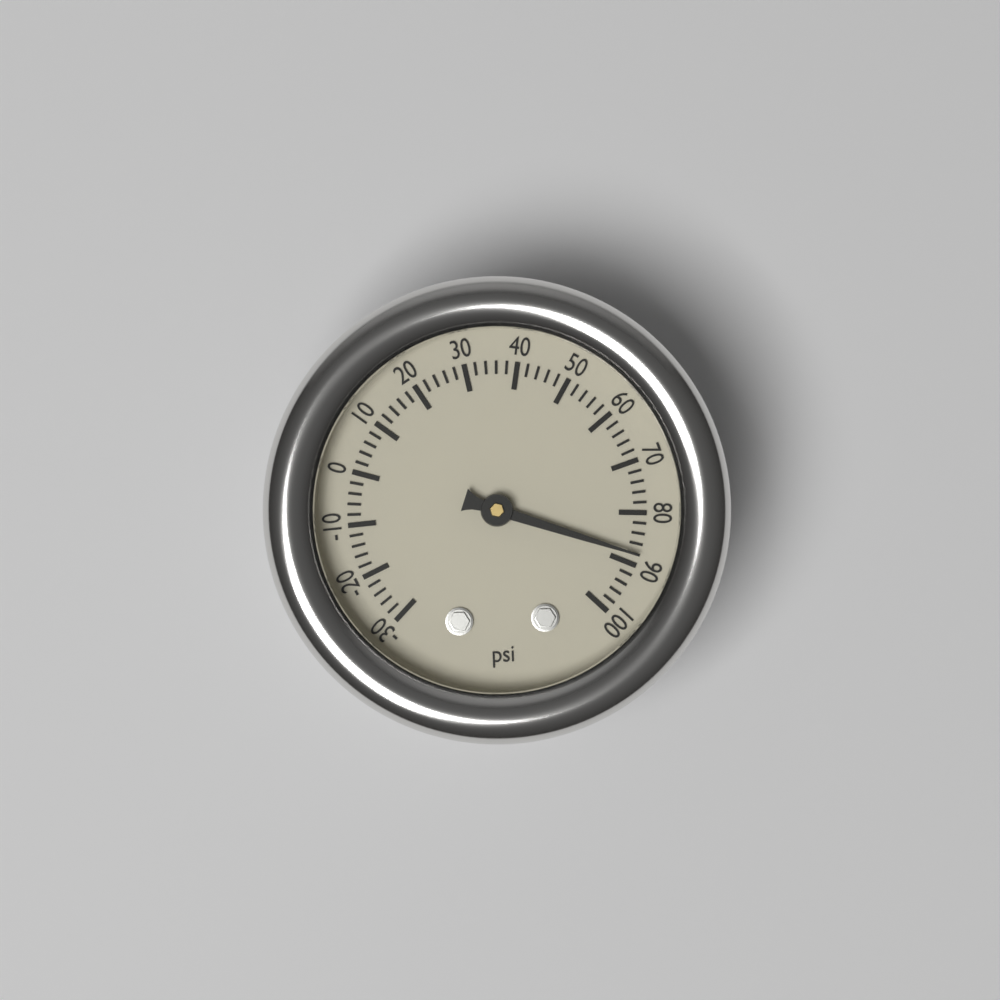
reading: 88 psi
